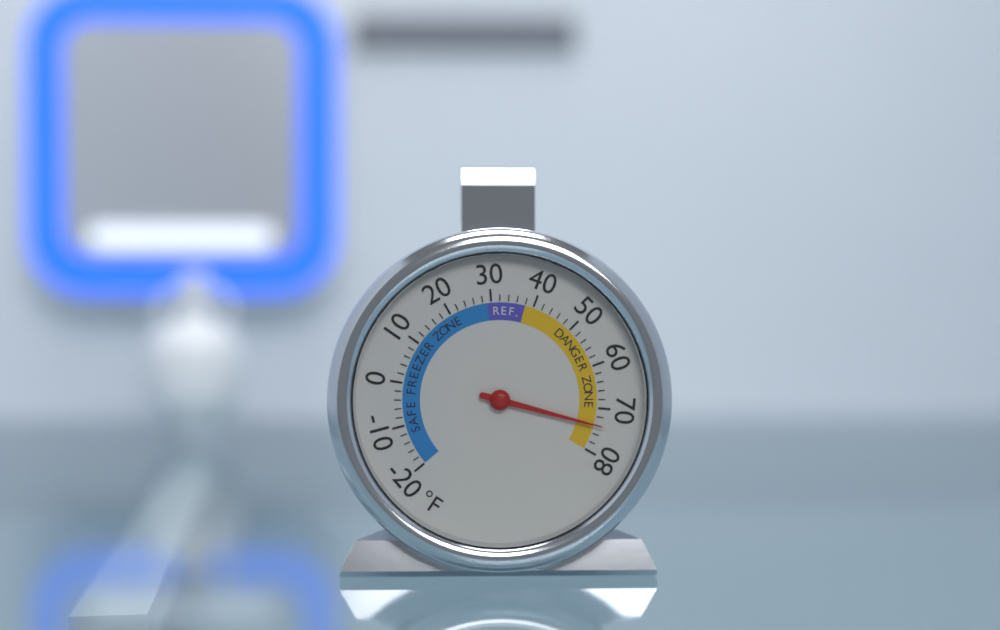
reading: 74 °F
